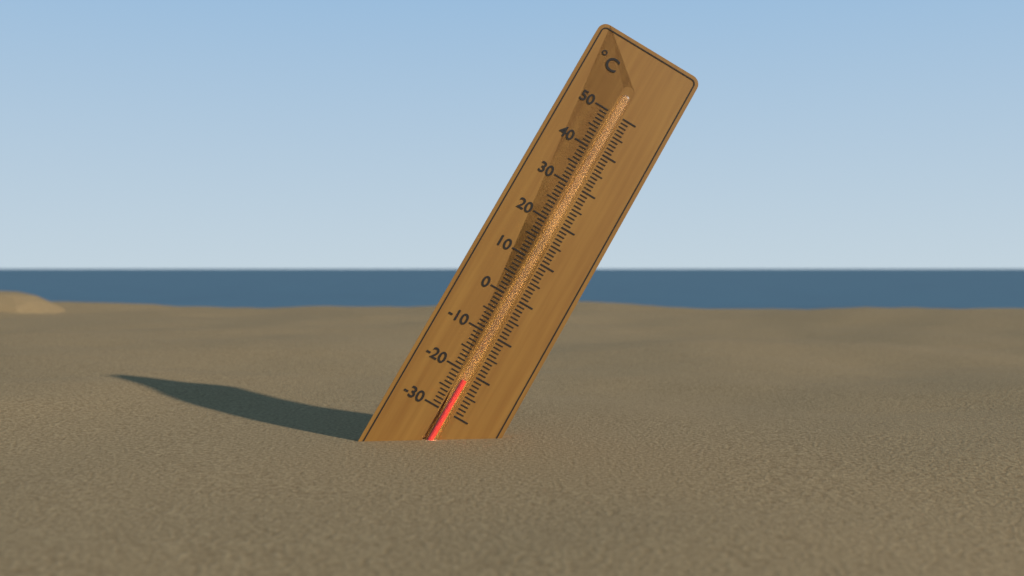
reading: -22 °C
